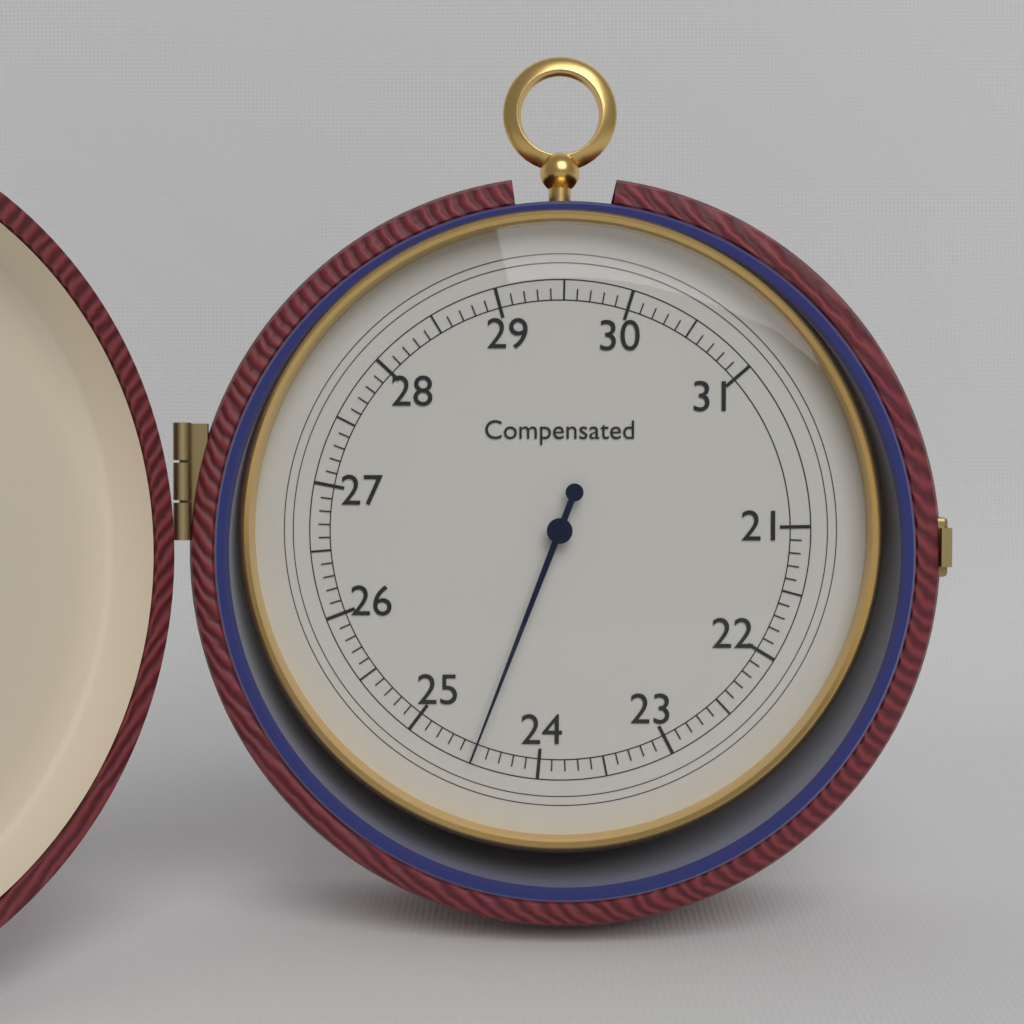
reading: 24.5 (no unit)
